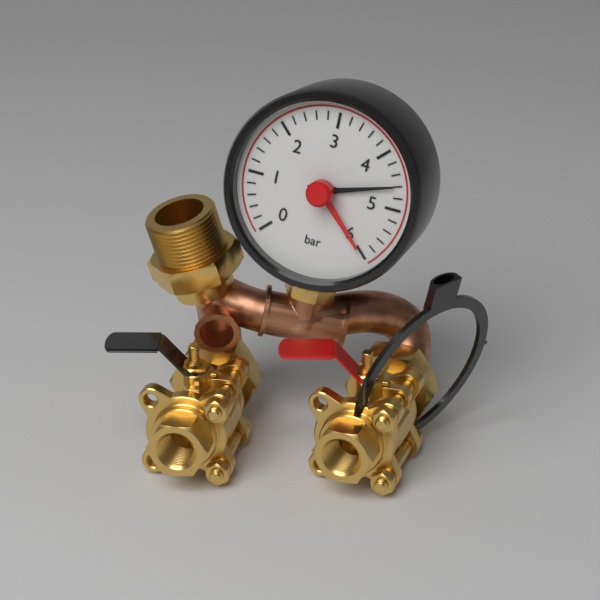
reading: 4.6 bar
